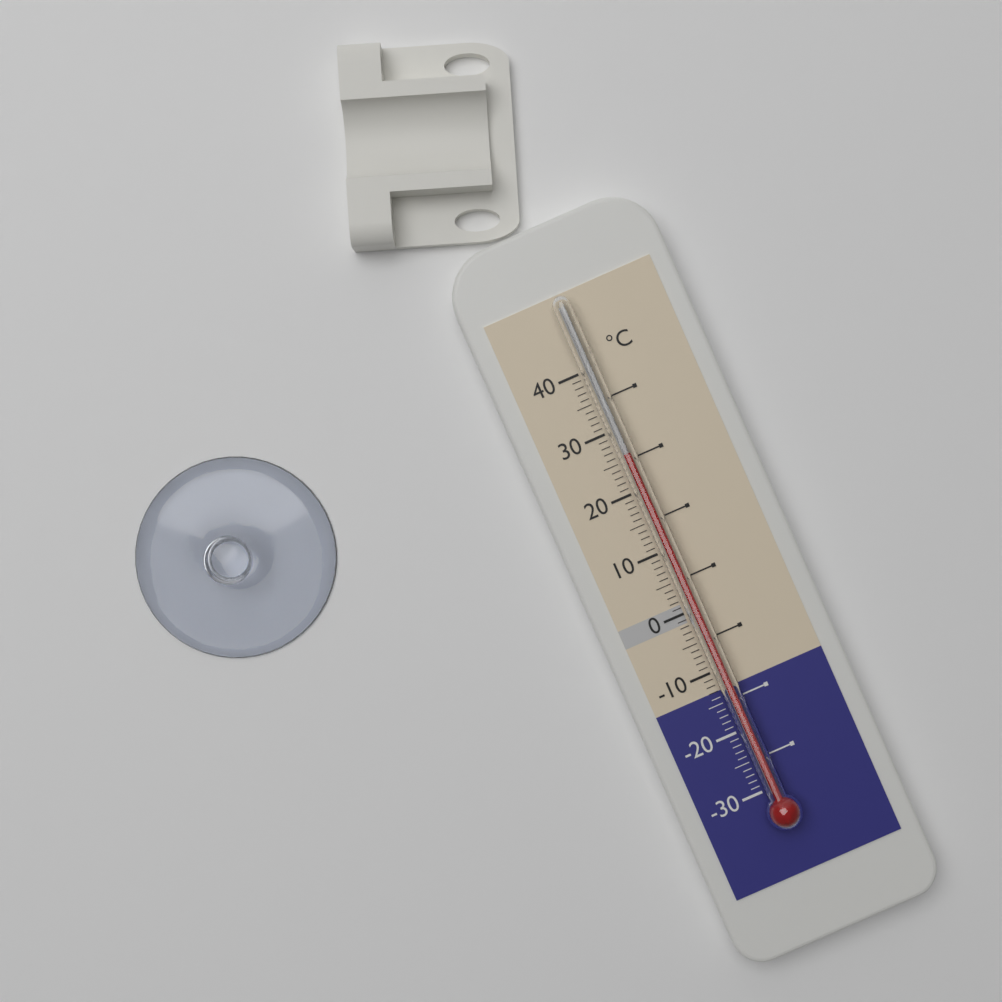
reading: 26 °C
